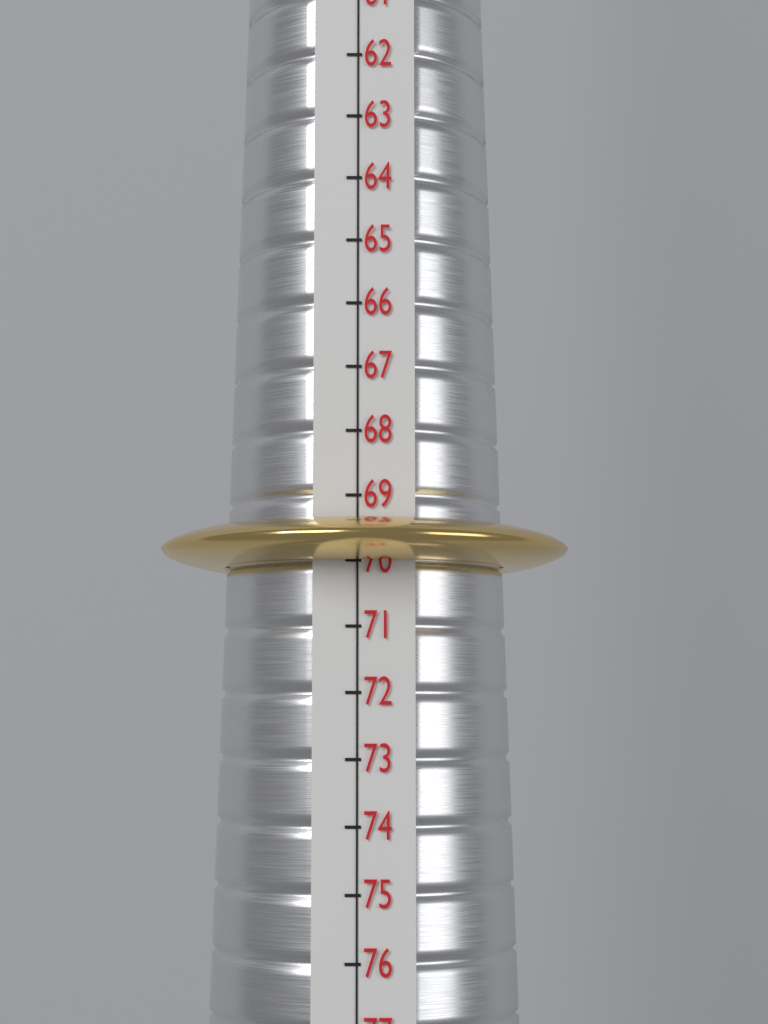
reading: 70 (no unit)
